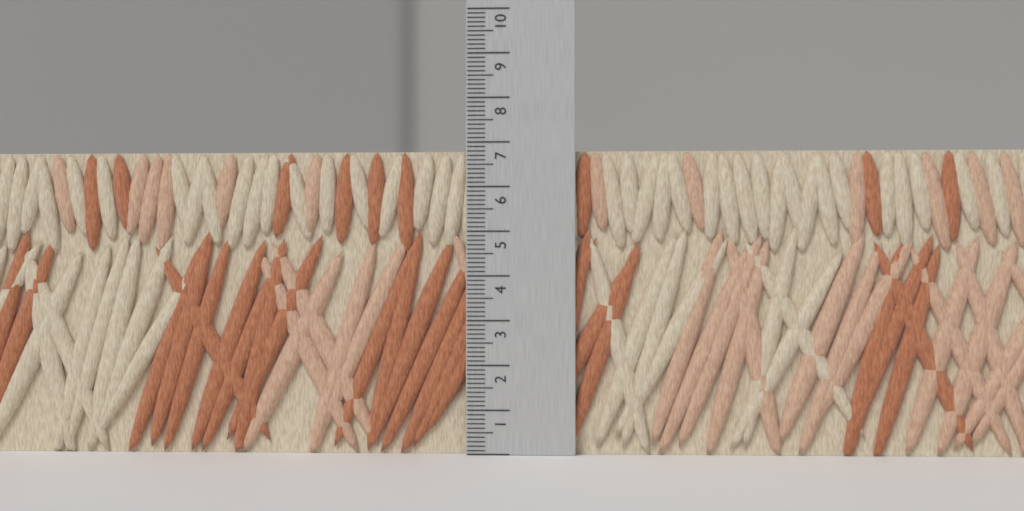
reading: 6.8 (no unit)
